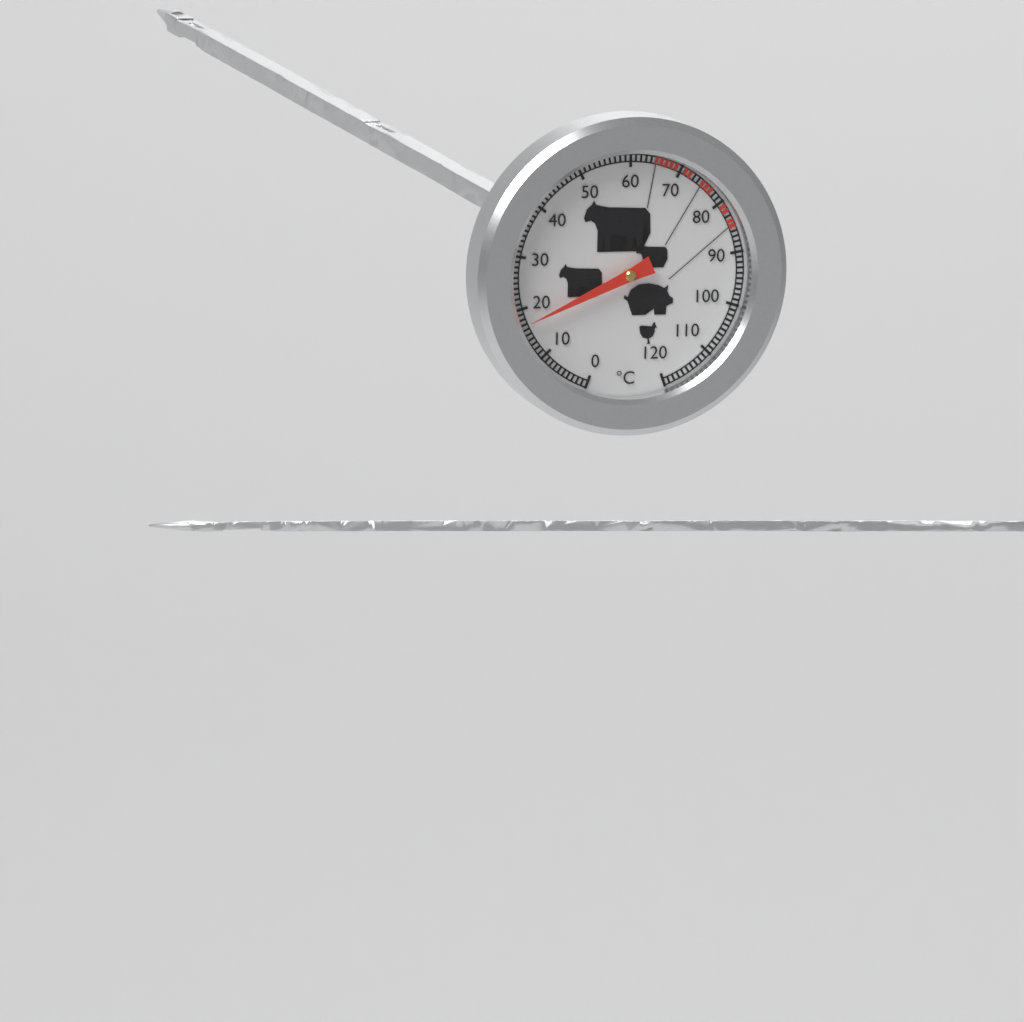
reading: 17 °C
